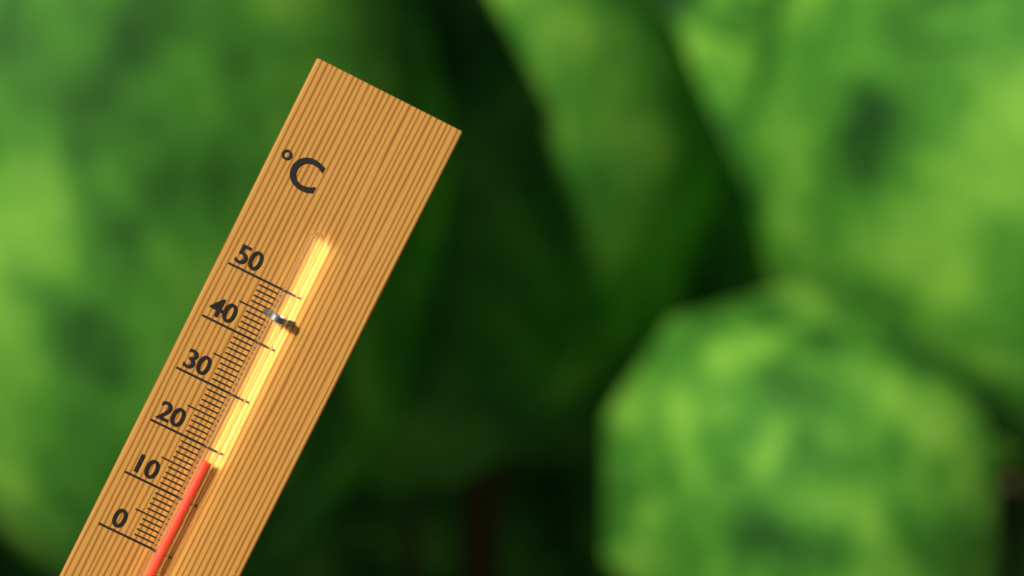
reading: 18 °C
